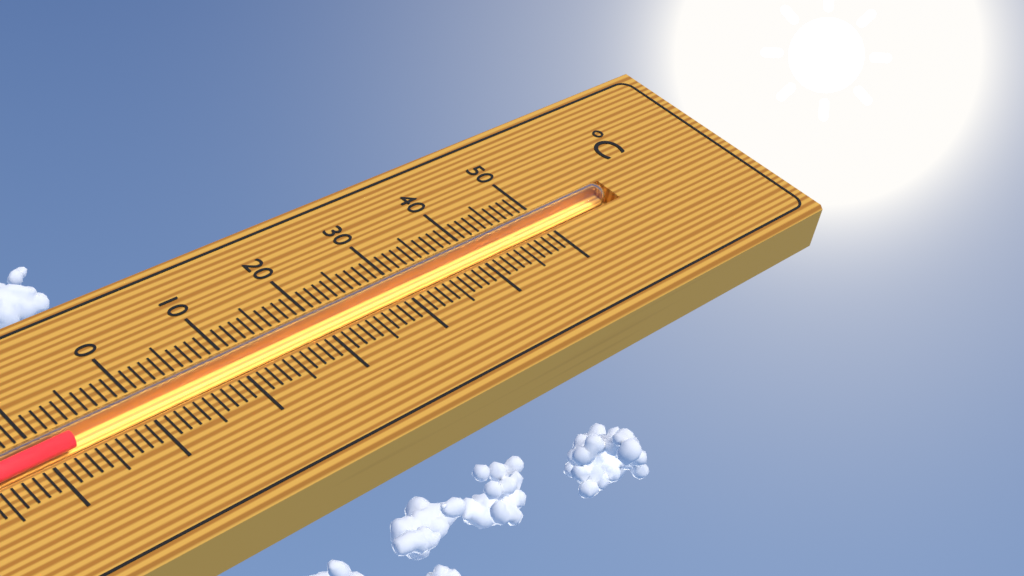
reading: -7 °C
